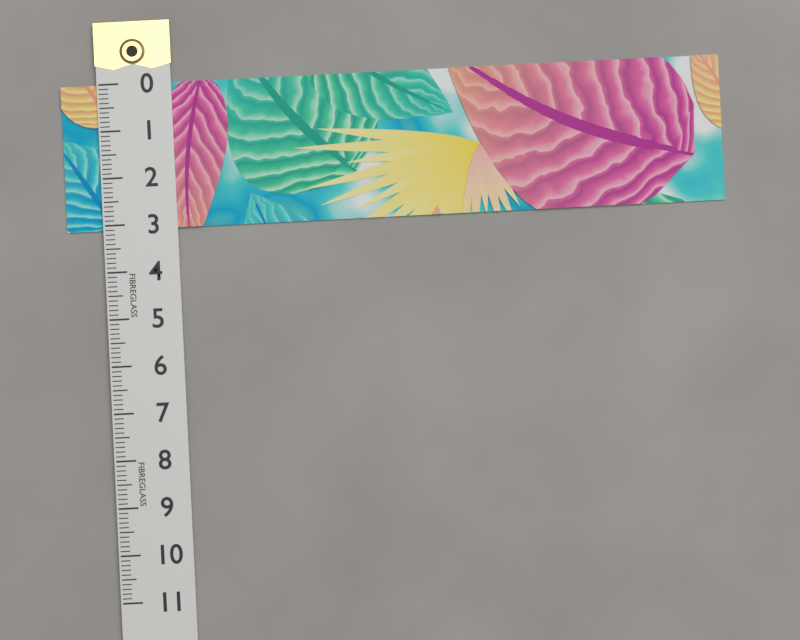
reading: 3.1 (no unit)
